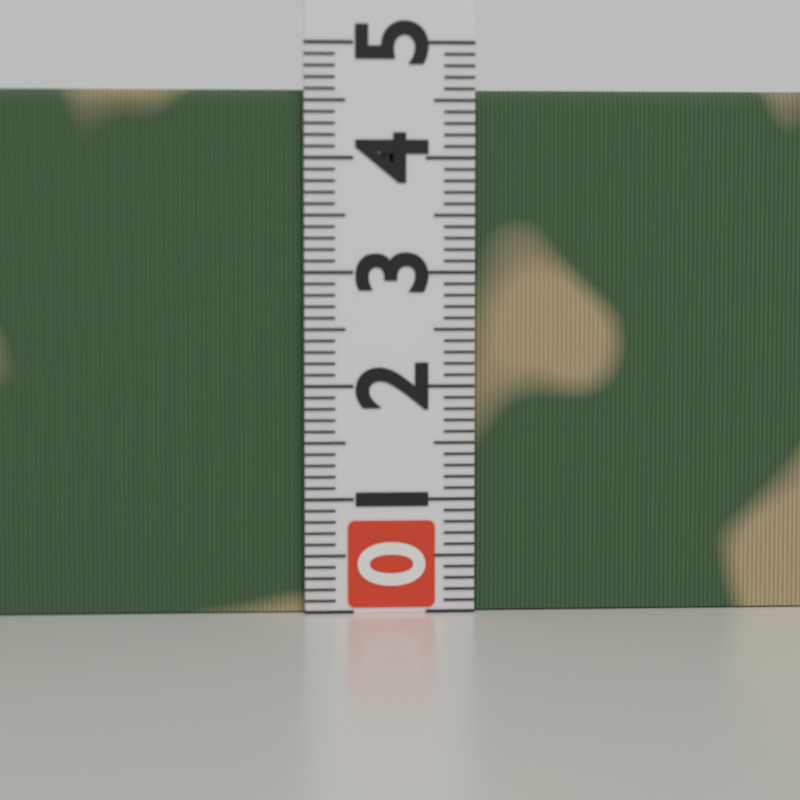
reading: 4.6 (no unit)
